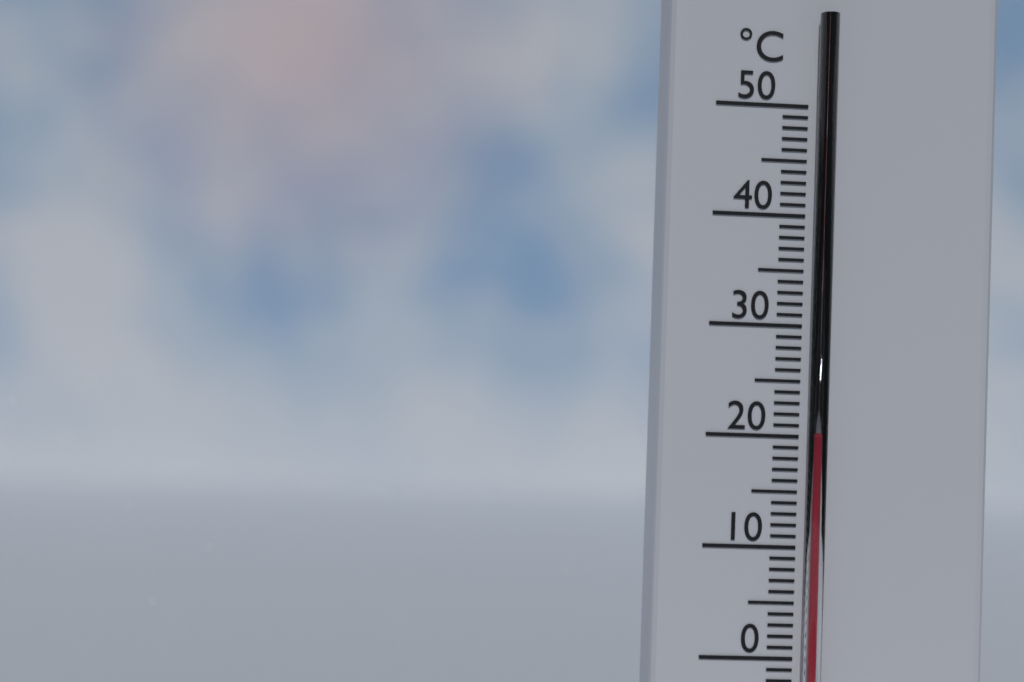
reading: 20 °C
